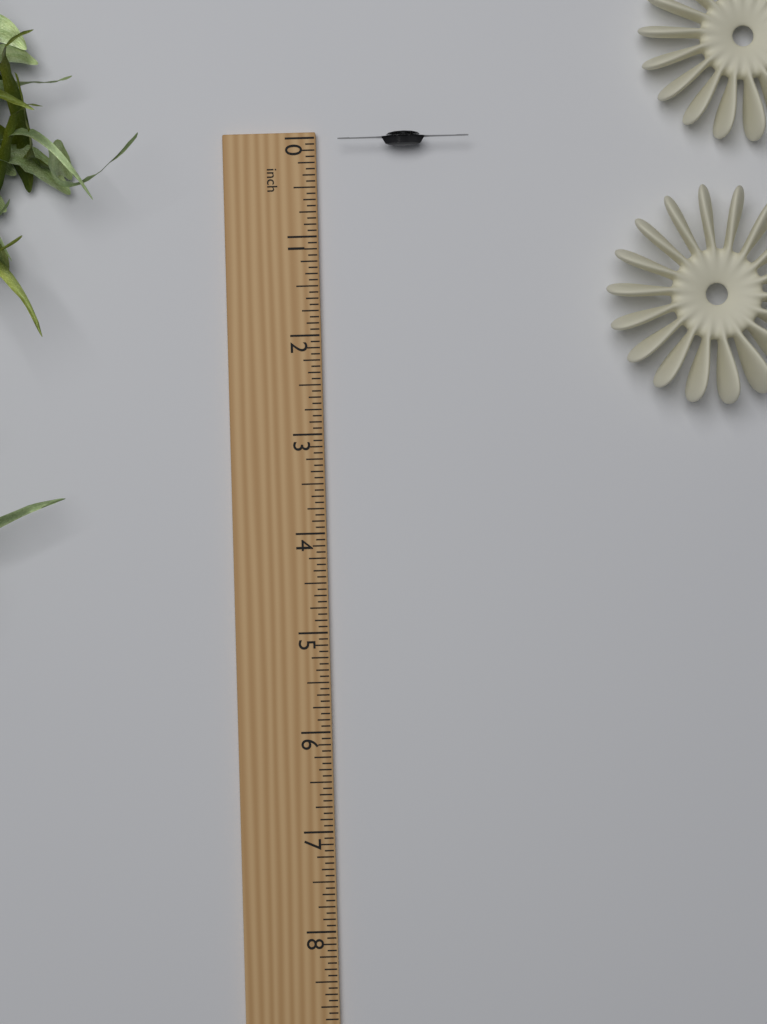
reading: 0.1250 inch
